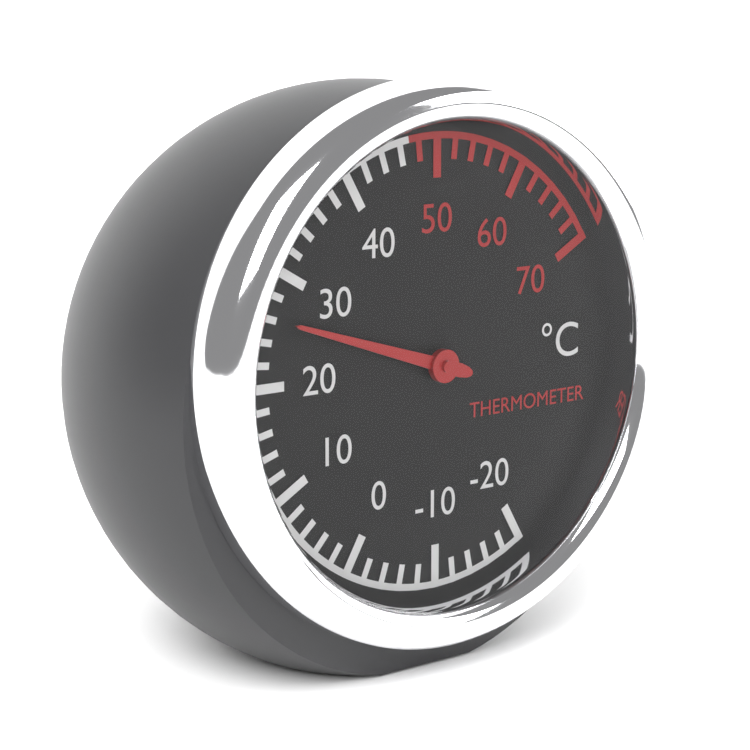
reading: 26 °C
